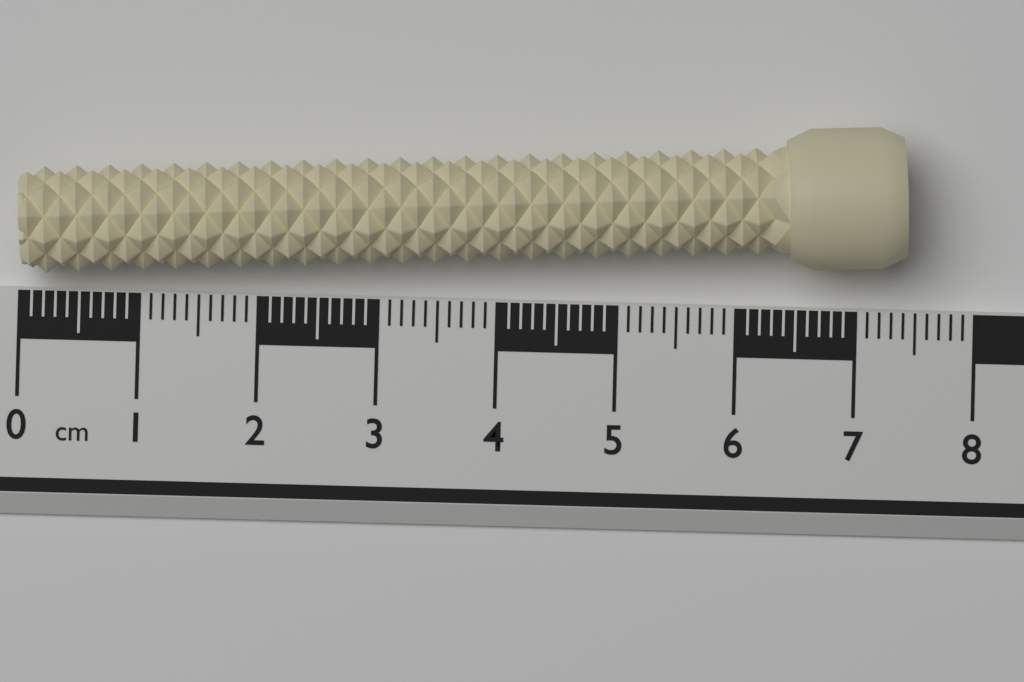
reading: 7.4 cm
